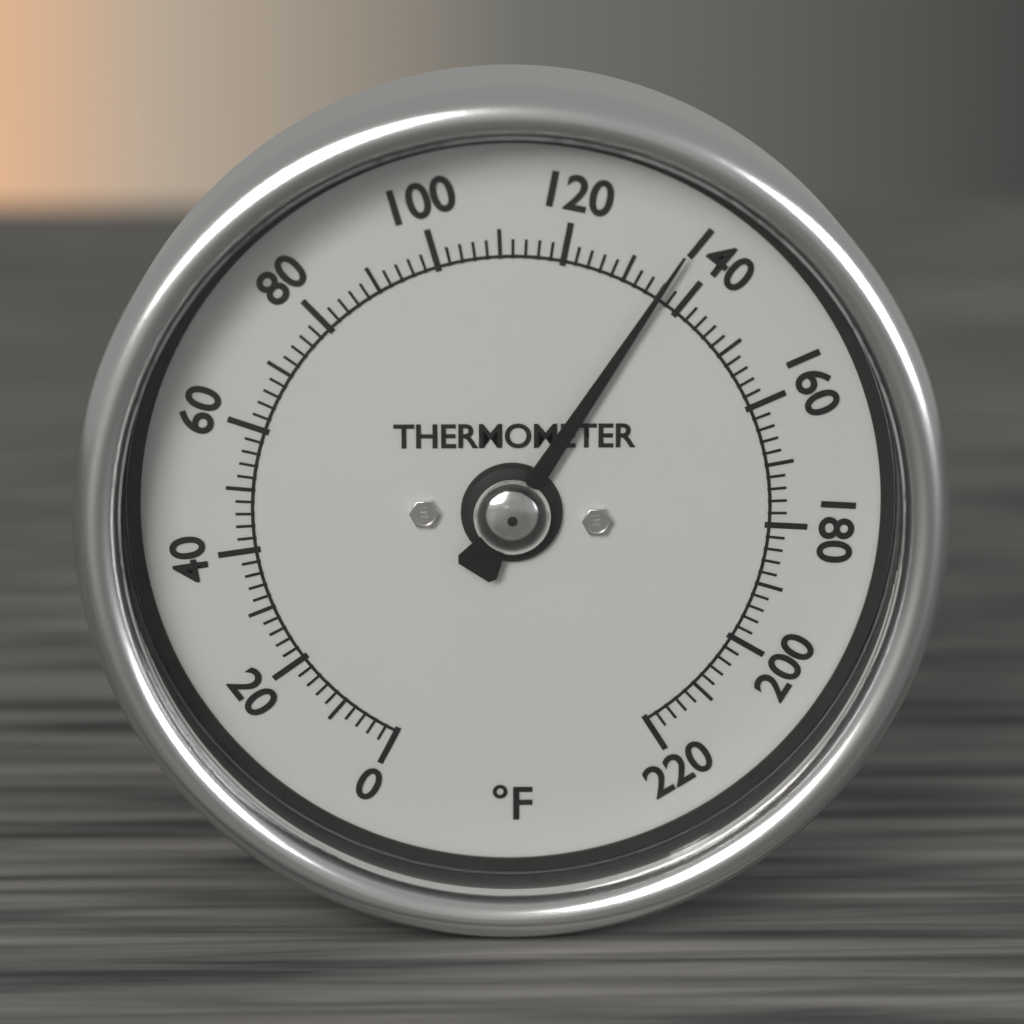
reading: 136 °F
